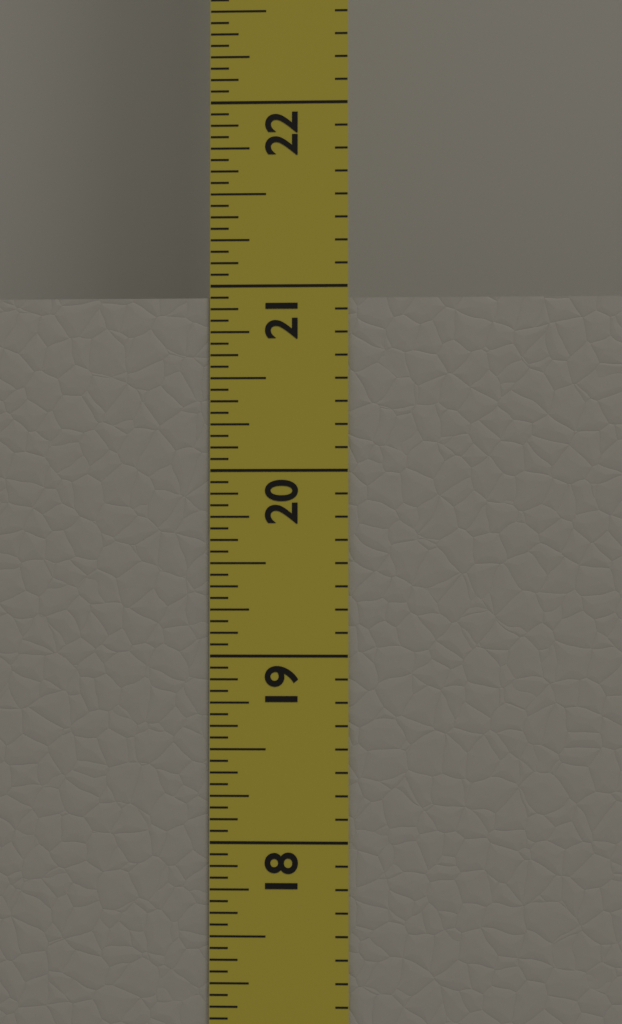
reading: 20.9375 in
